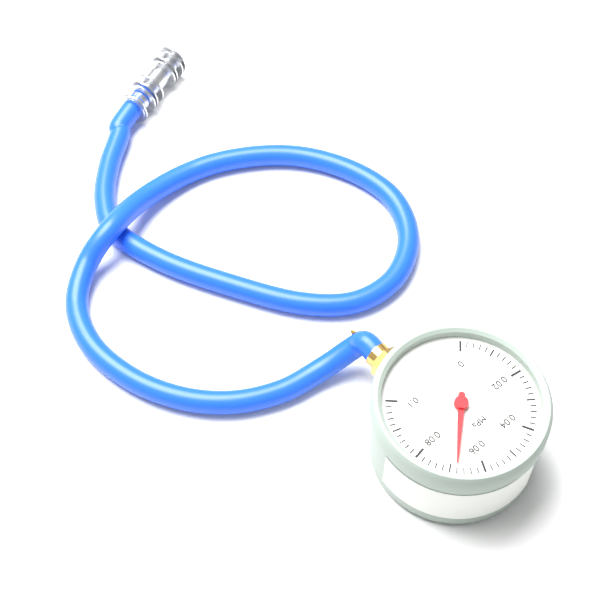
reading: 0.068 MPa
